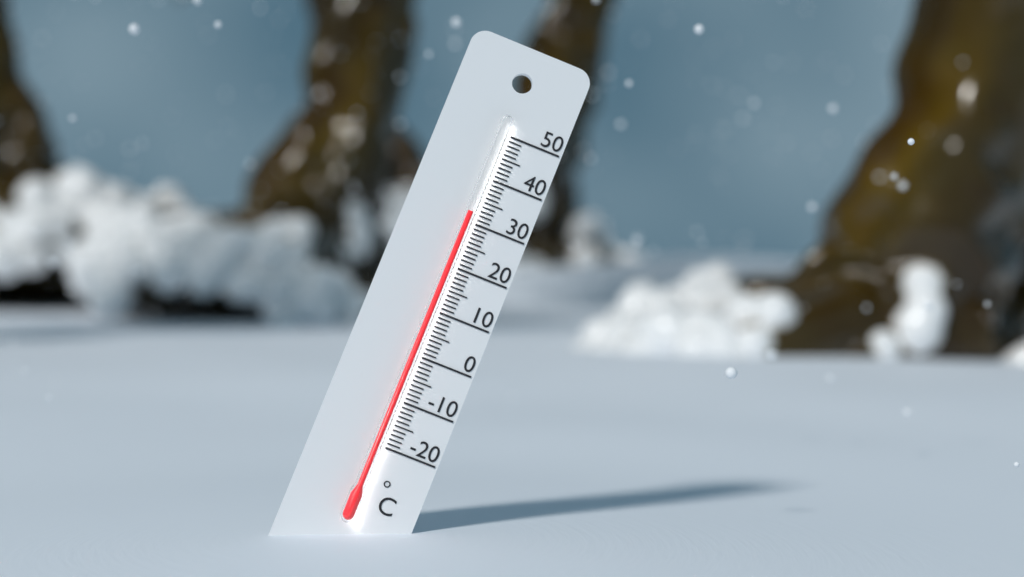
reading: 32 °C
